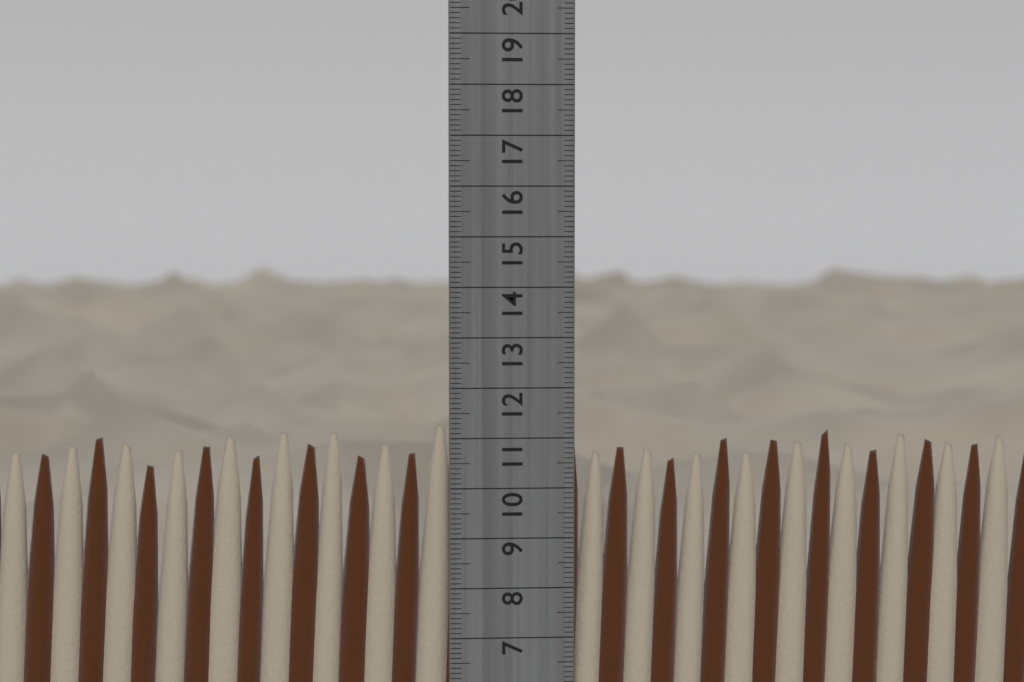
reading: 11.3 cm
